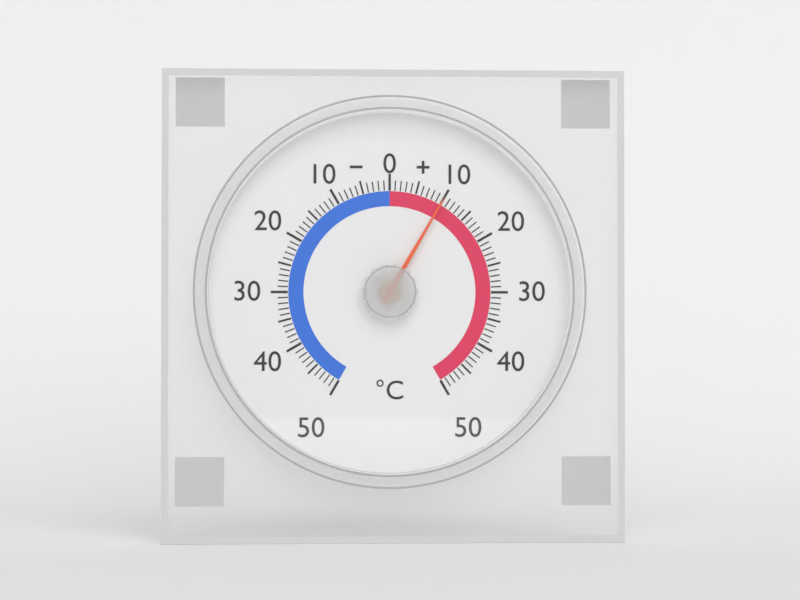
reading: 10 °C
